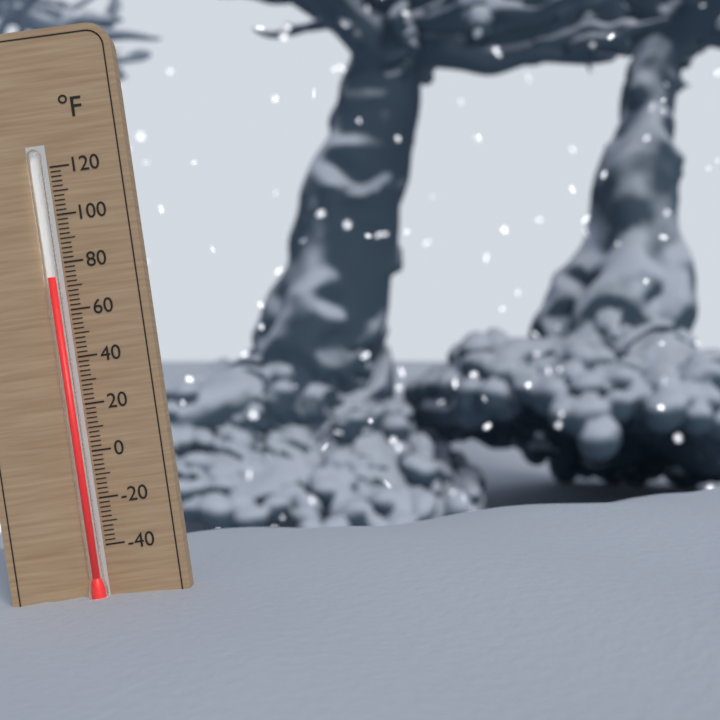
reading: 74 °F
